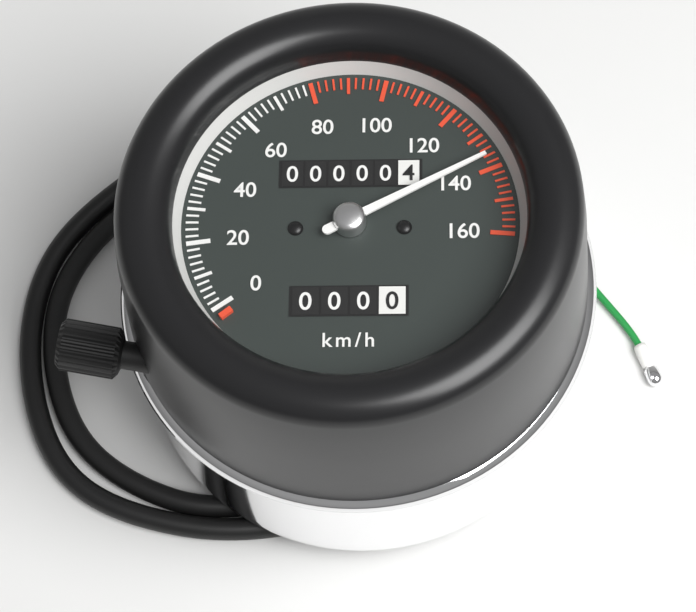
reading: 136 km/h
